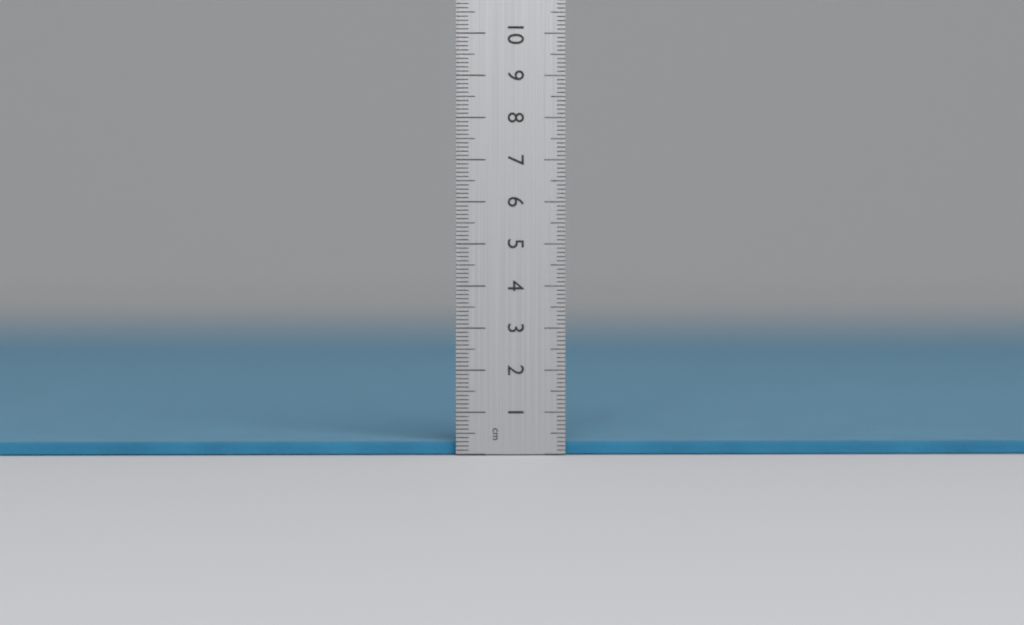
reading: 0.3 cm
